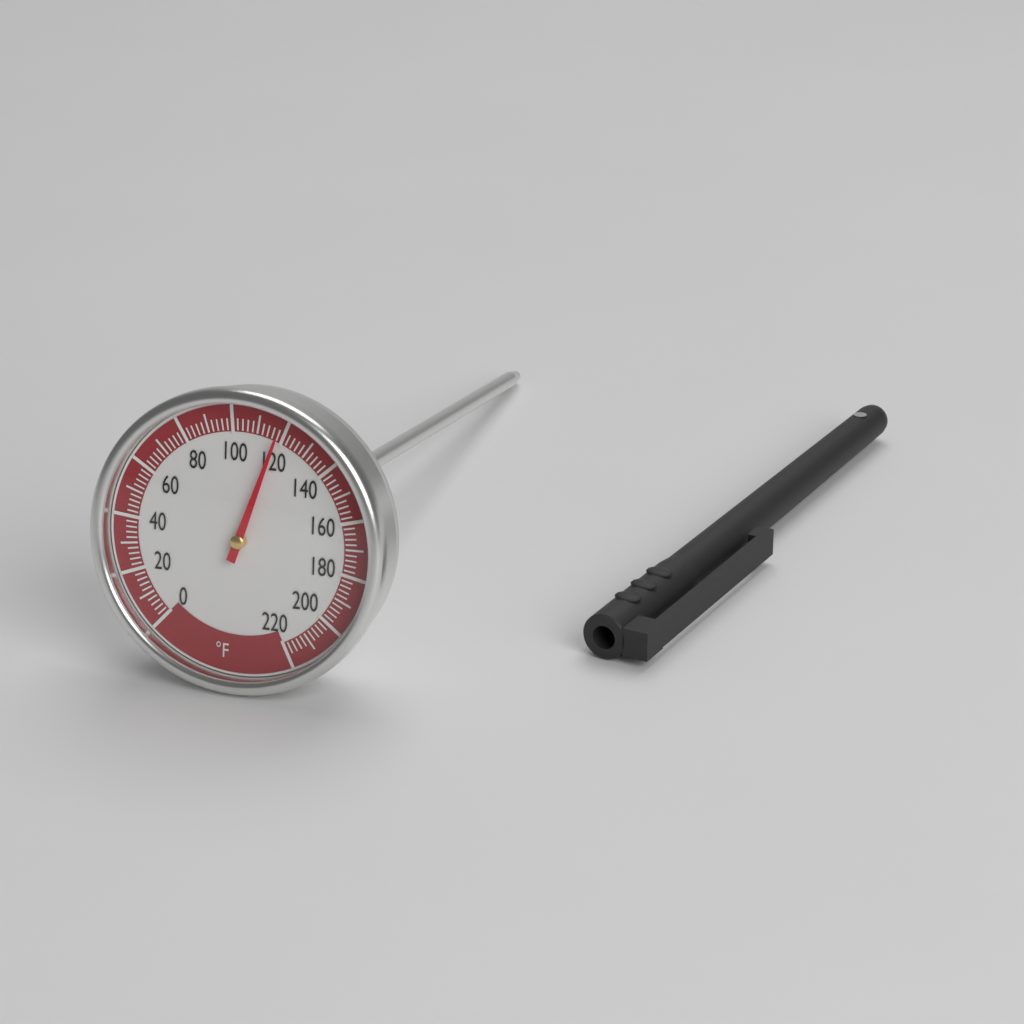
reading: 118 °F
